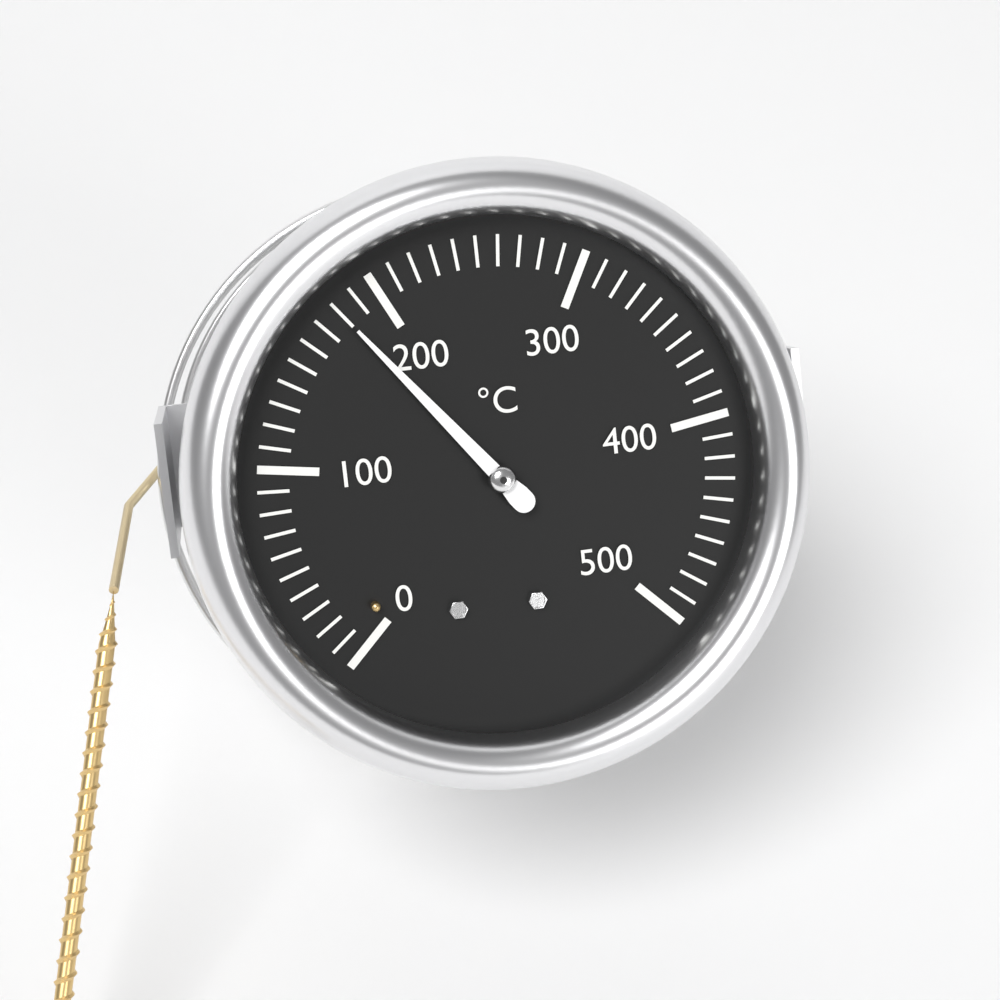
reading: 180 °C
